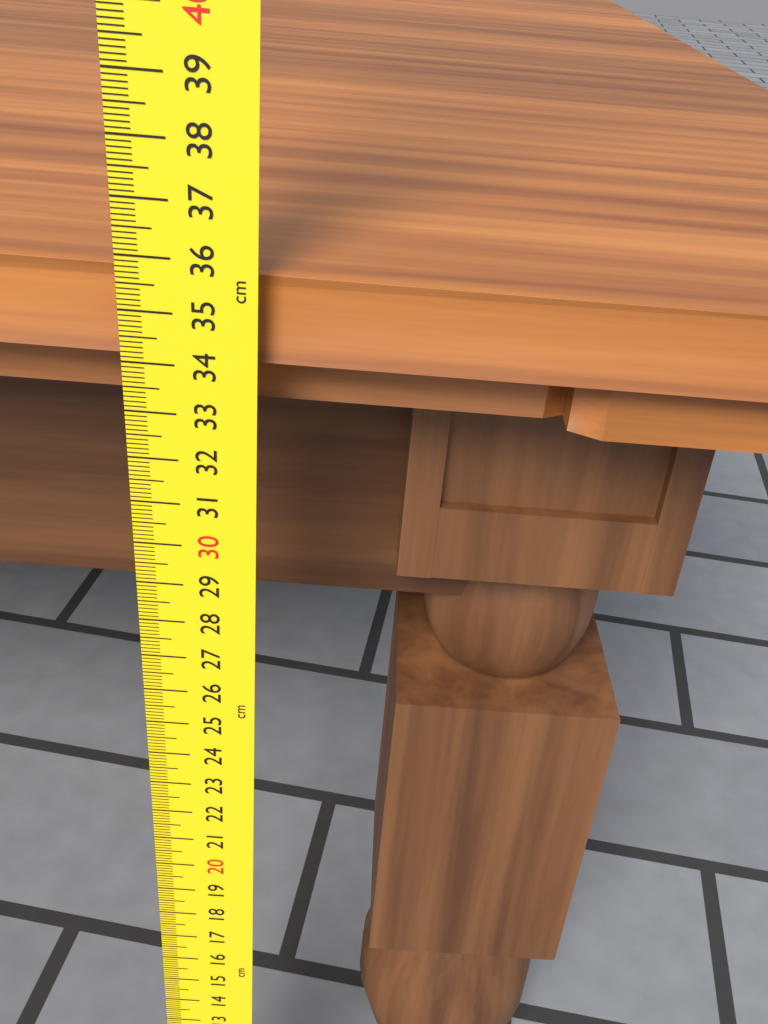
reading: 35.7 cm
